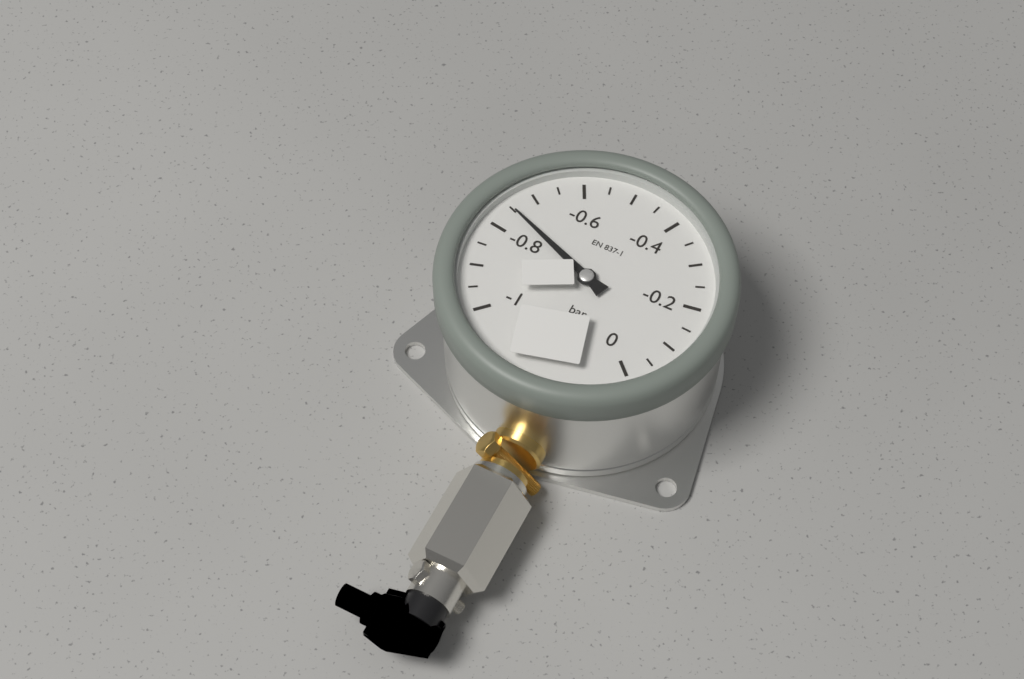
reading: -0.75 bar
